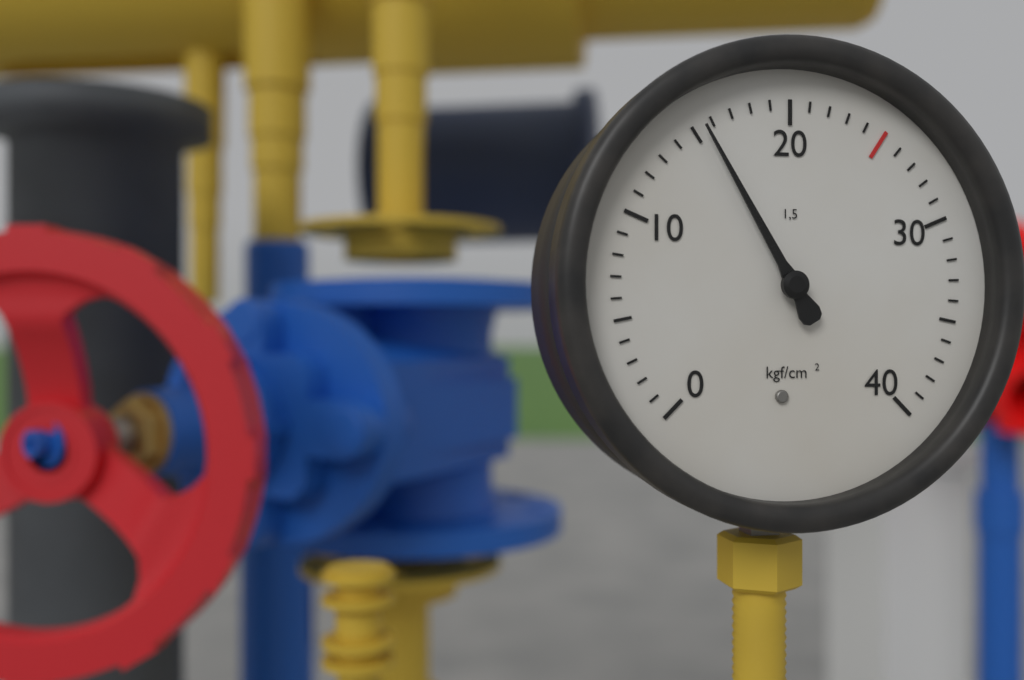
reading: 15.5 kgf/cm²
